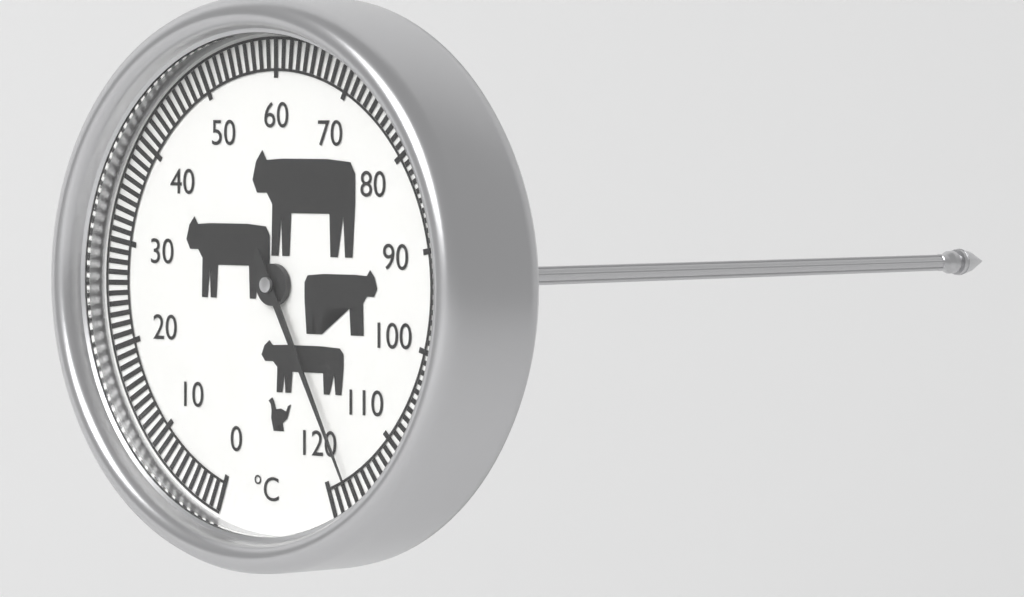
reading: 117 °C
